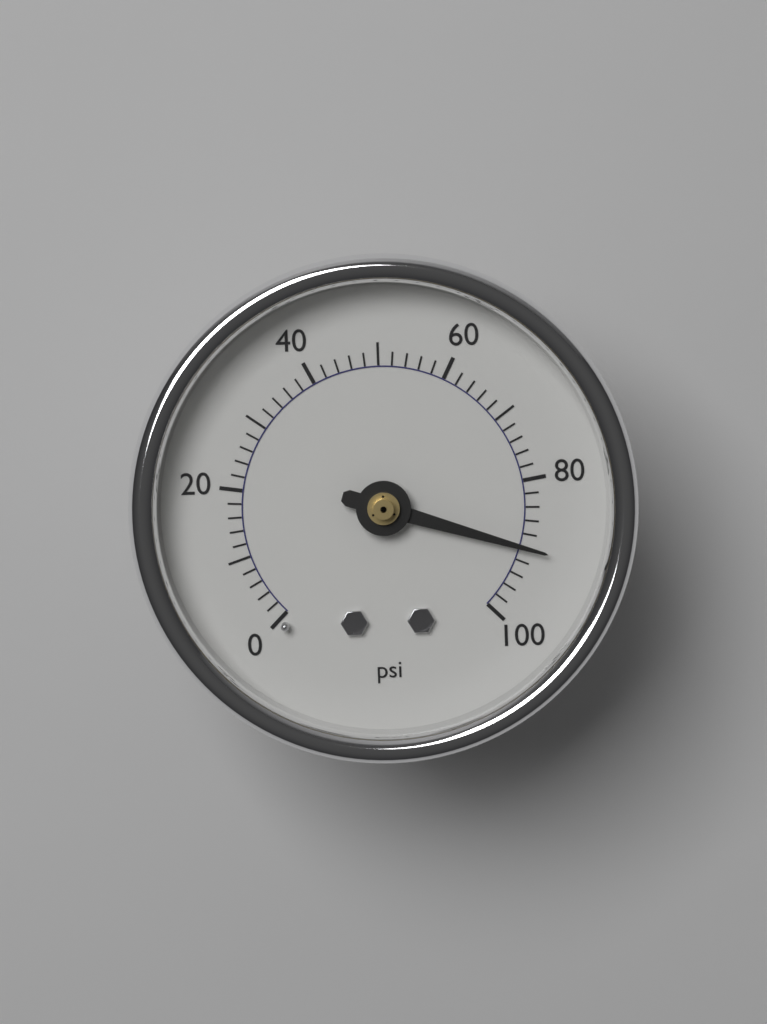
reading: 90 psi
